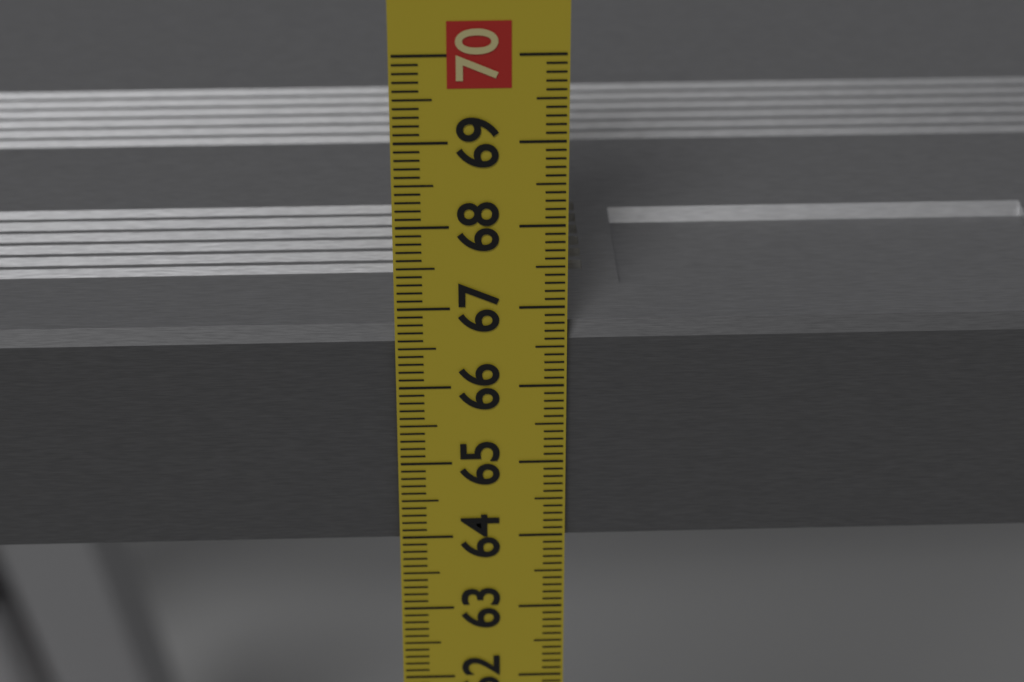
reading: 66.7 cm
